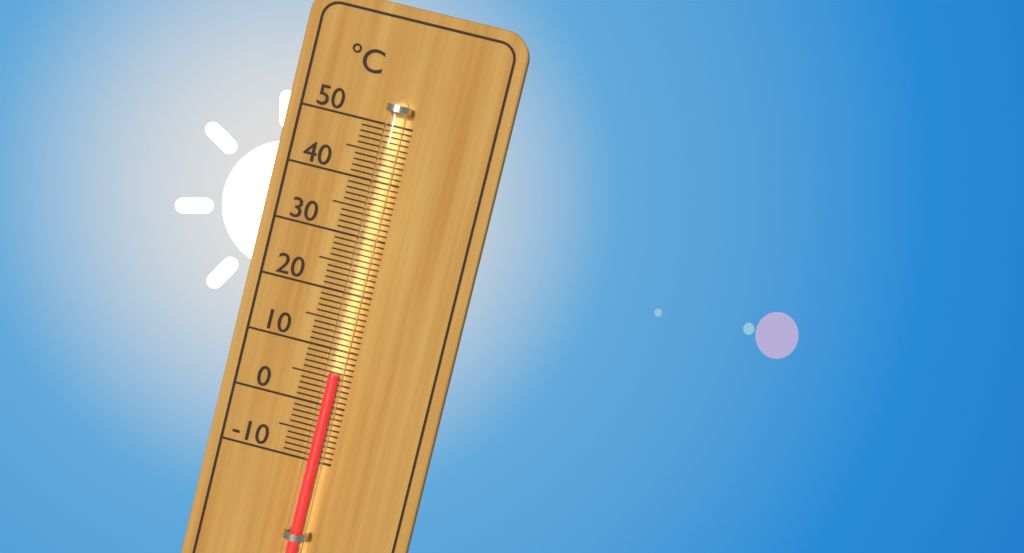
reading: 6 °C
